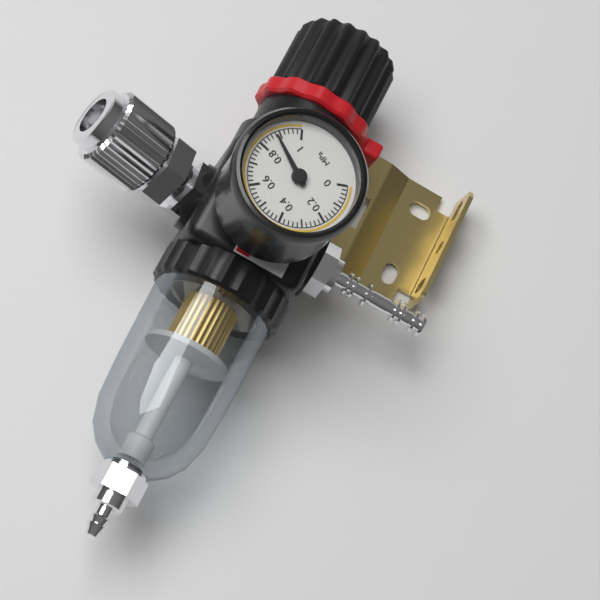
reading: 0.88 MPa
